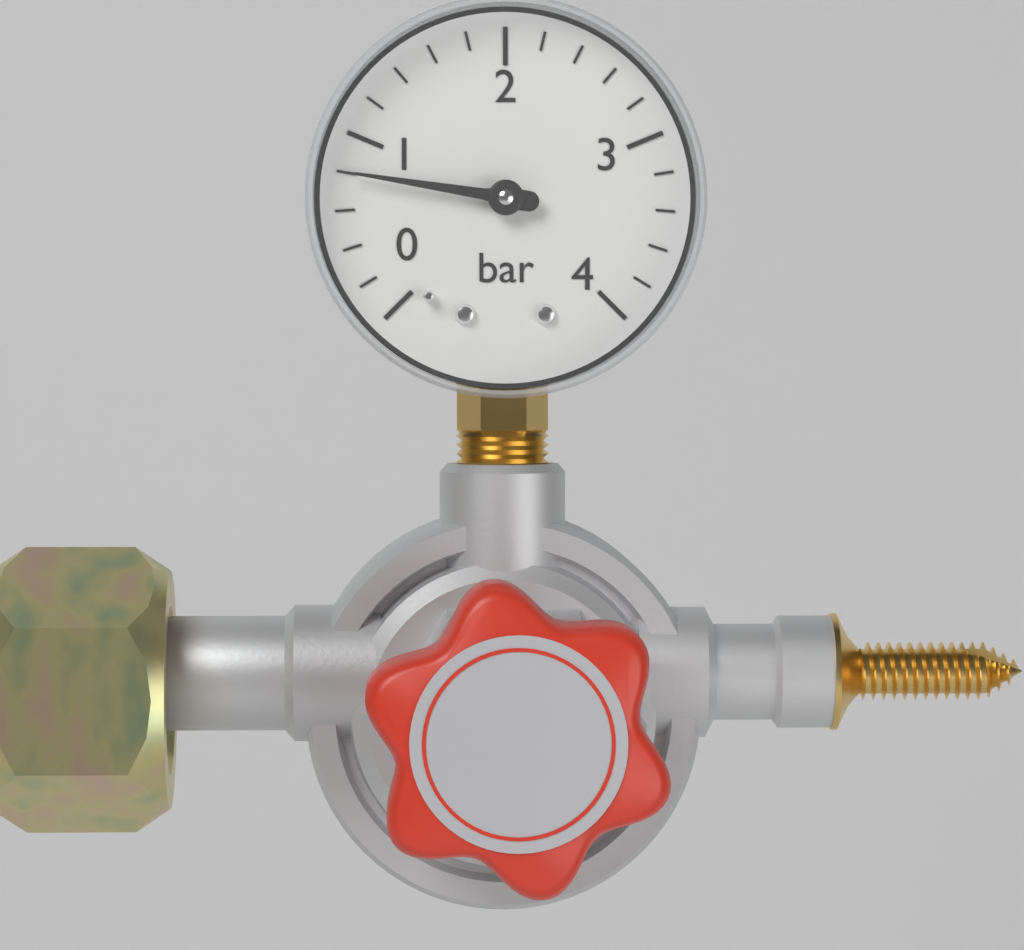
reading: 0.8 bar
